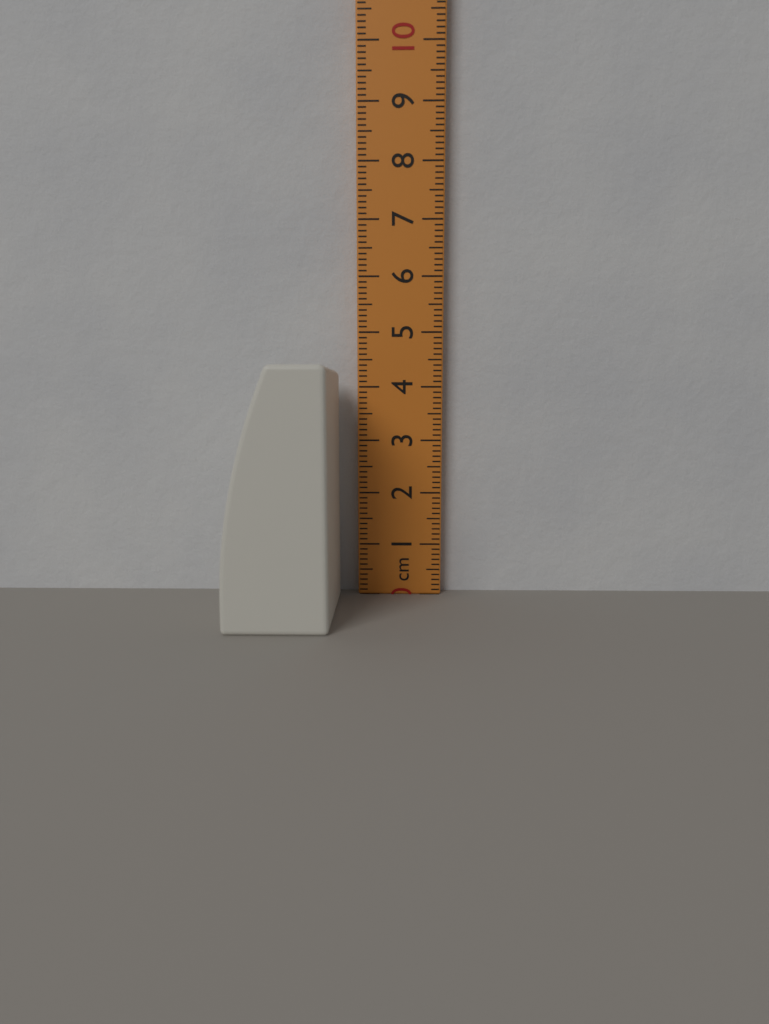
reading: 4.3 cm
